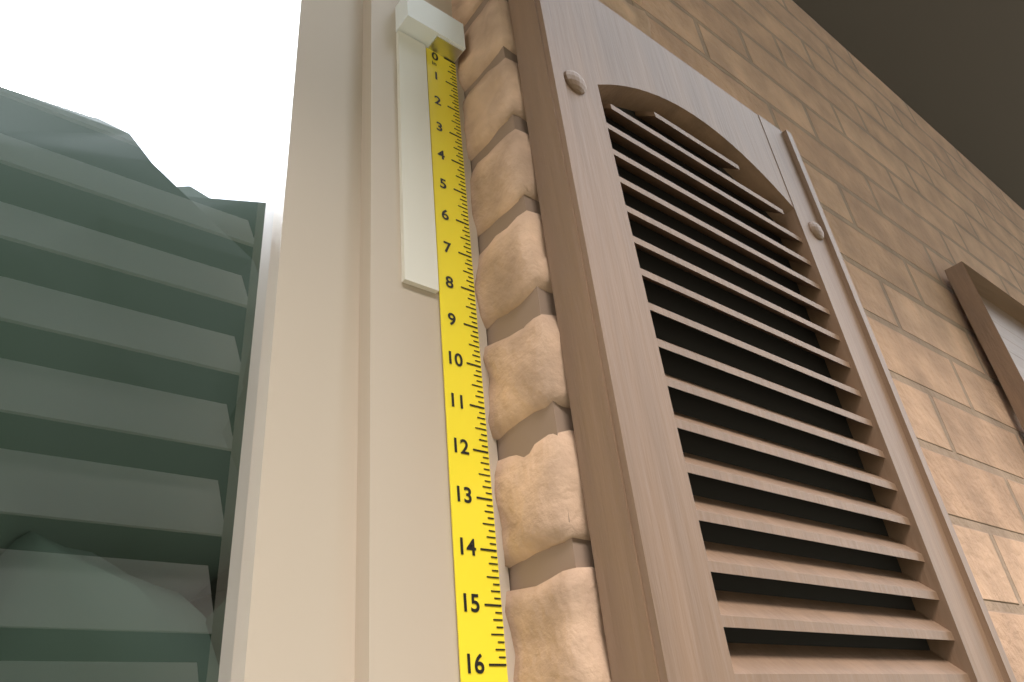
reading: 8.375 in
